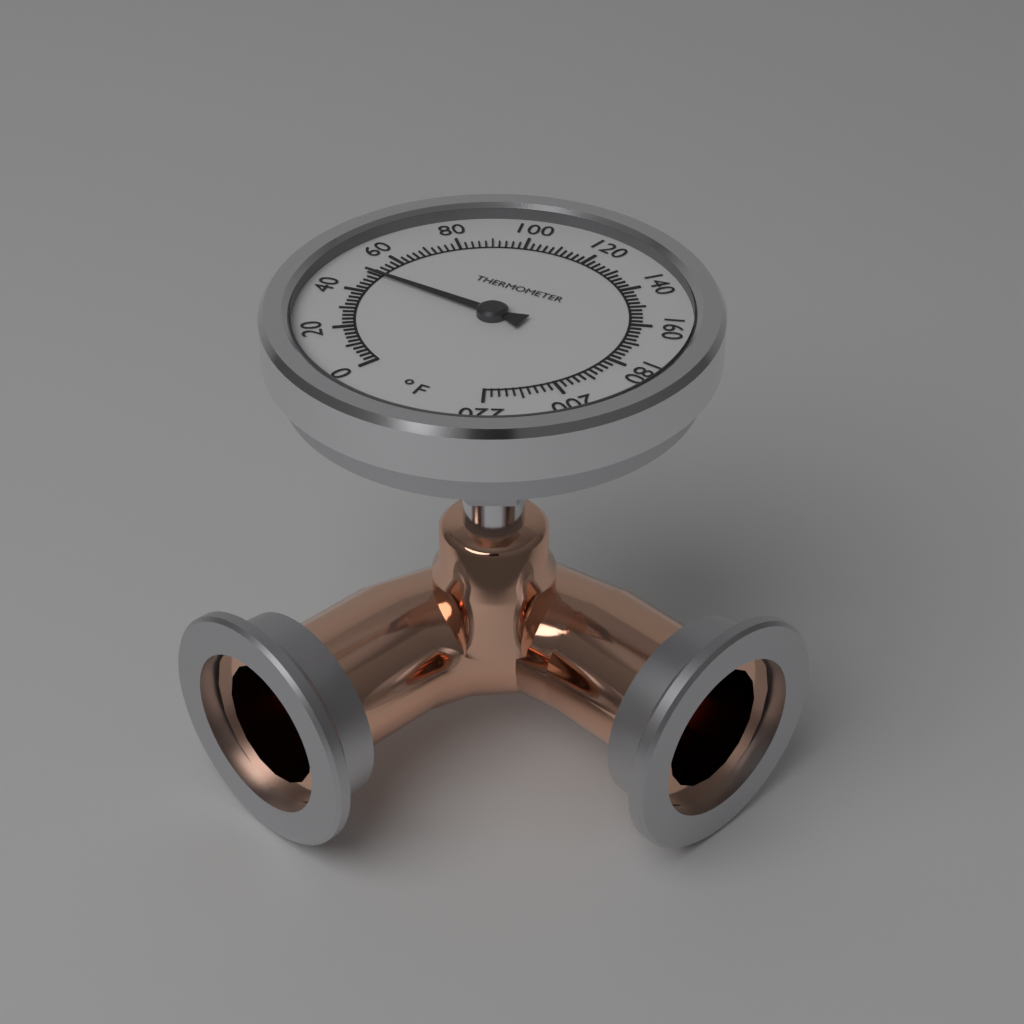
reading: 50 °F
